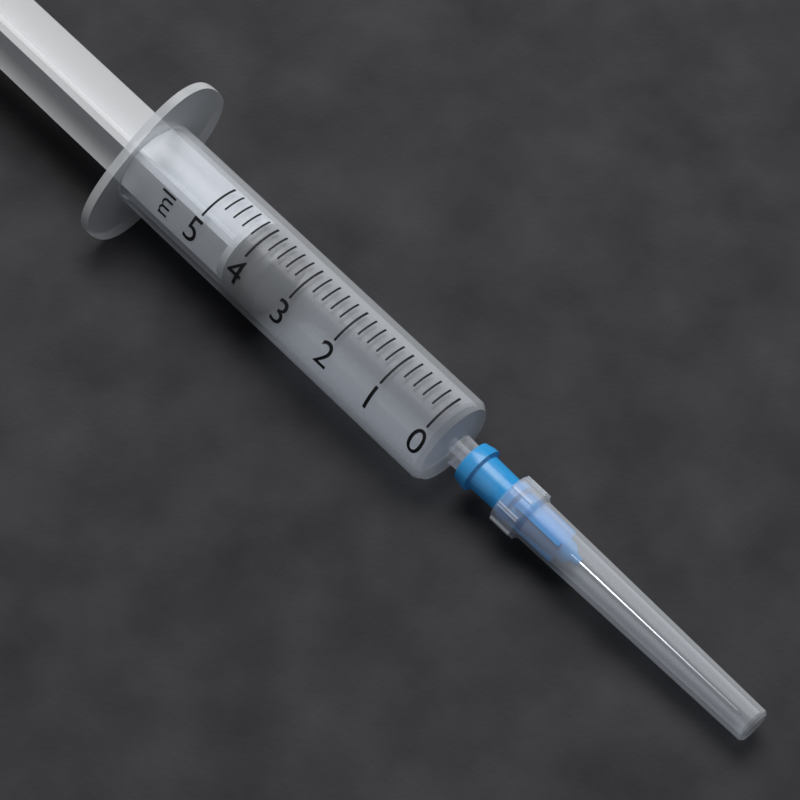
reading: 3.6 ml
